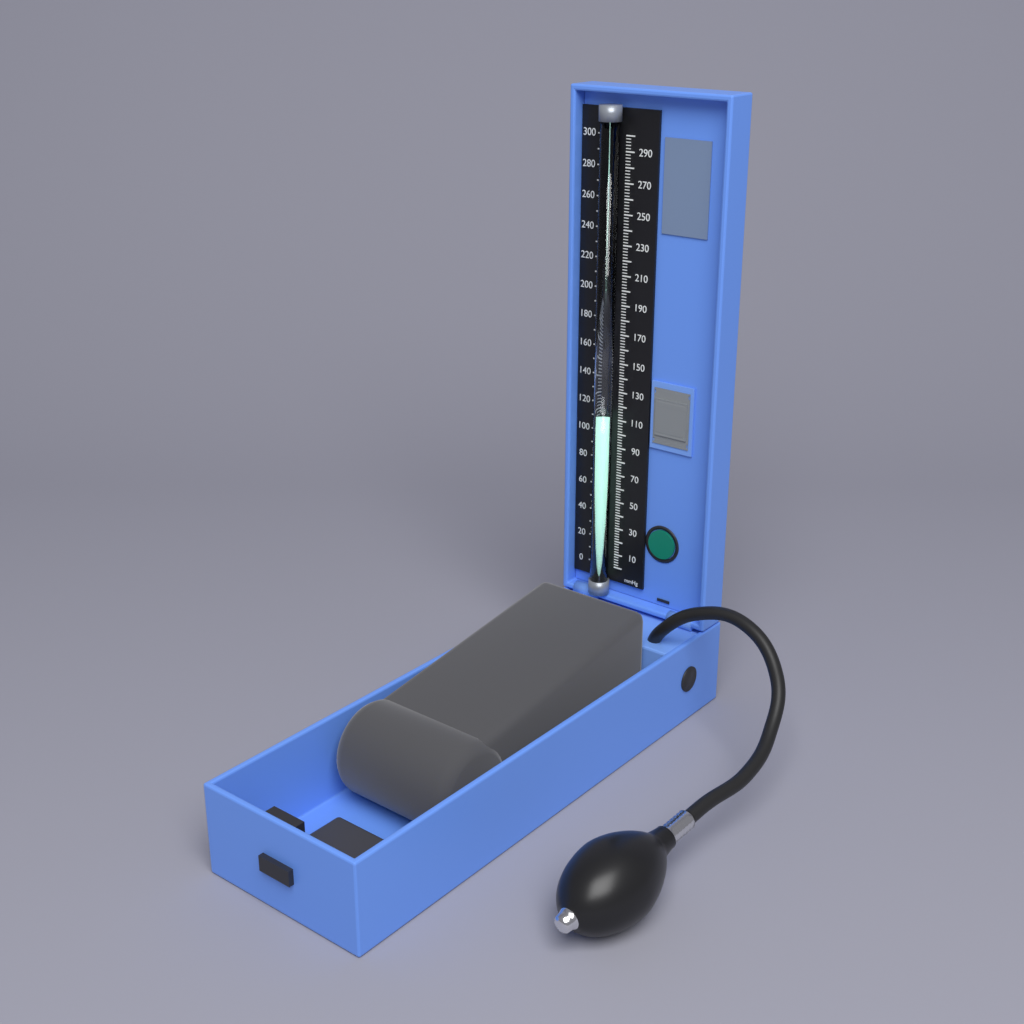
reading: 114 mmHg
